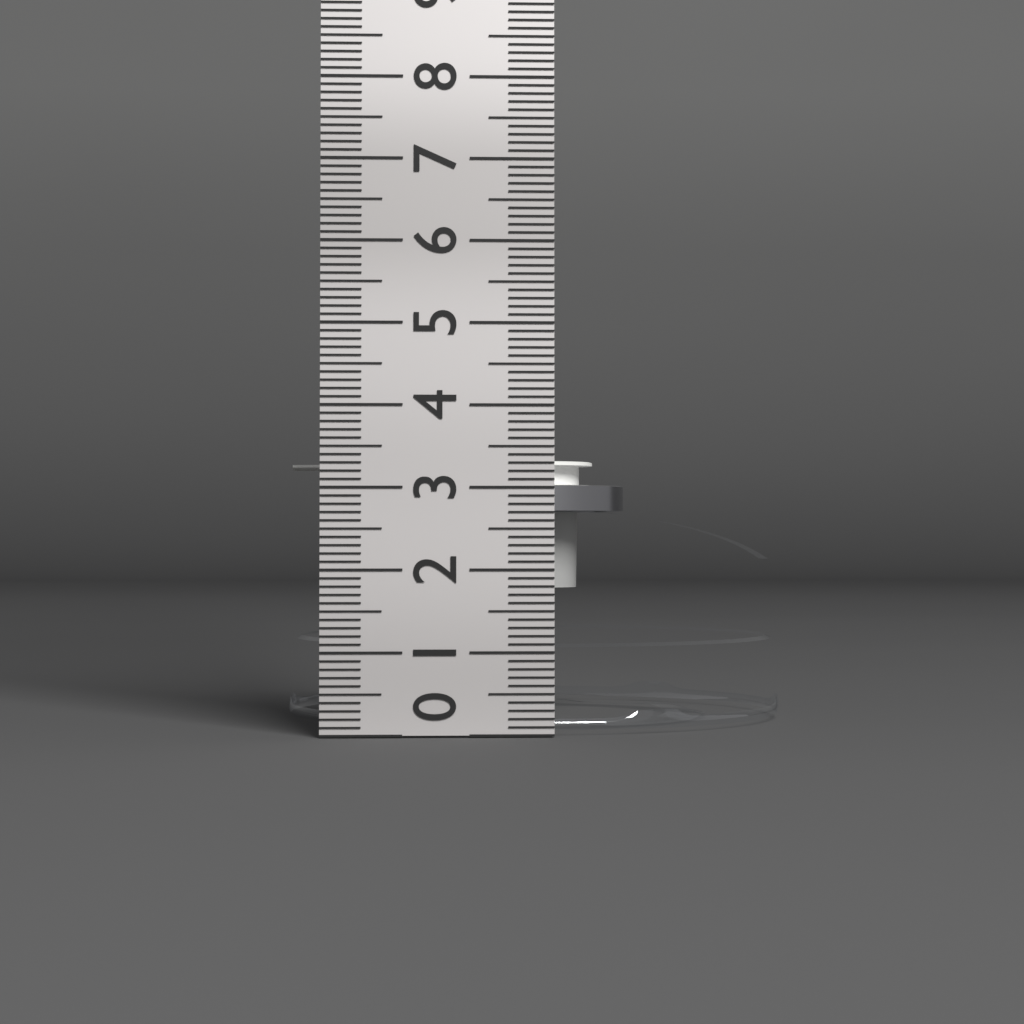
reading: 3.4 cm
